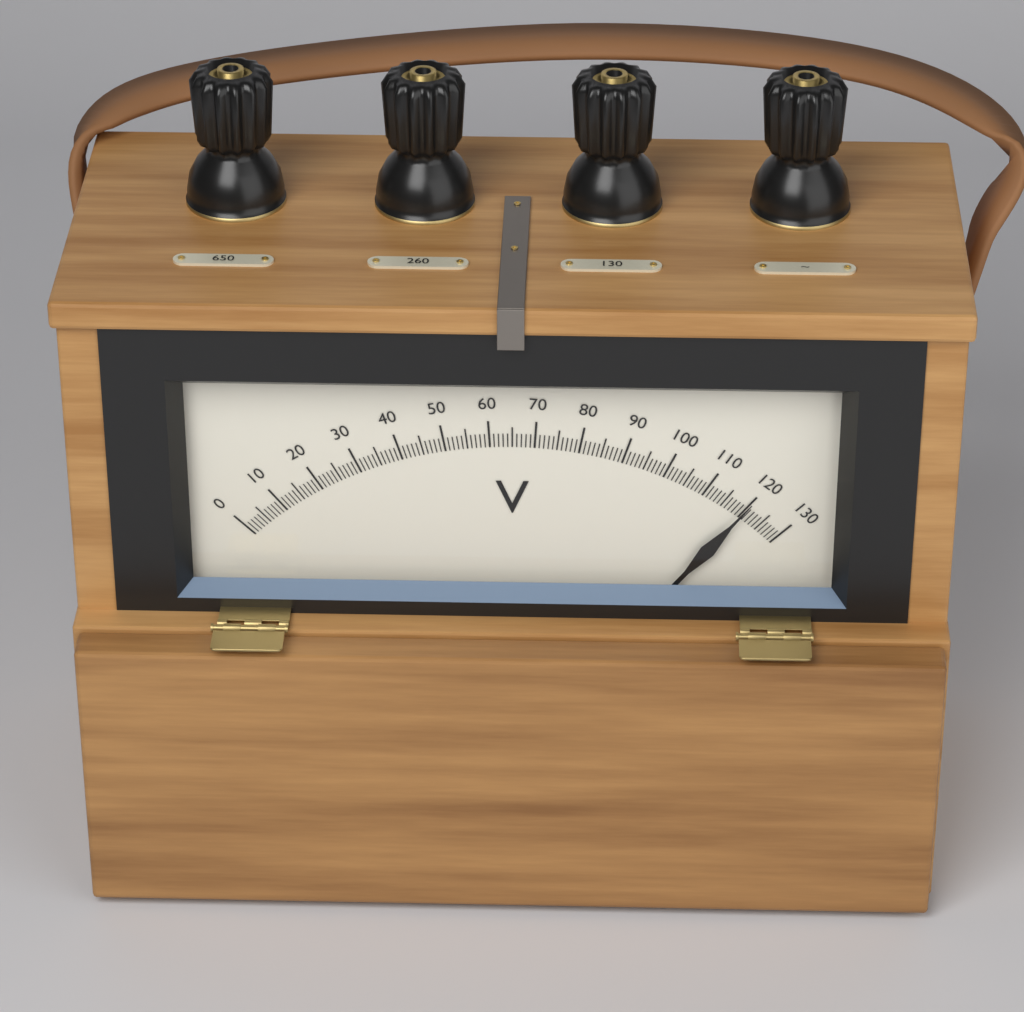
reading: 120 V
